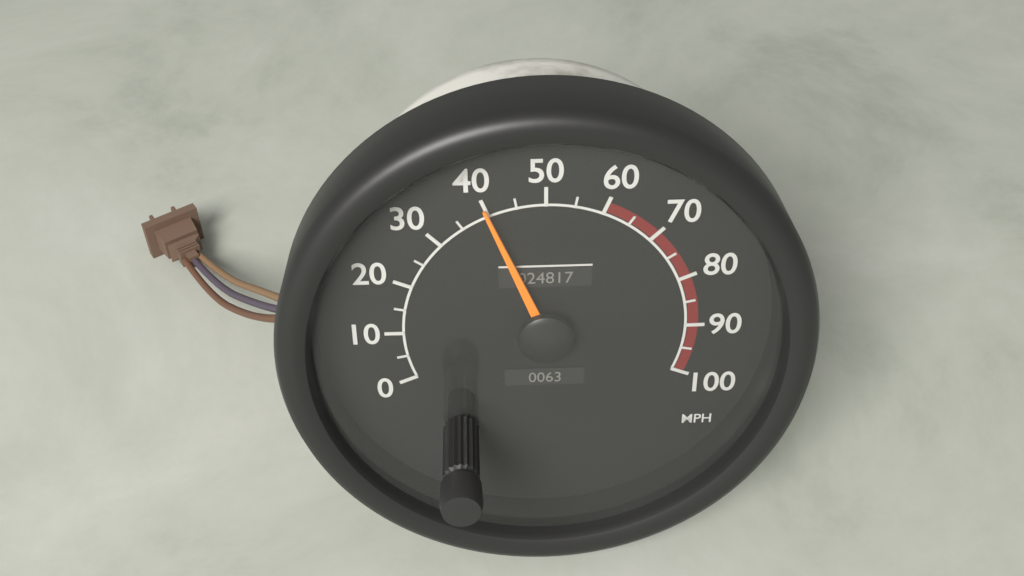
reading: 40 MPH
